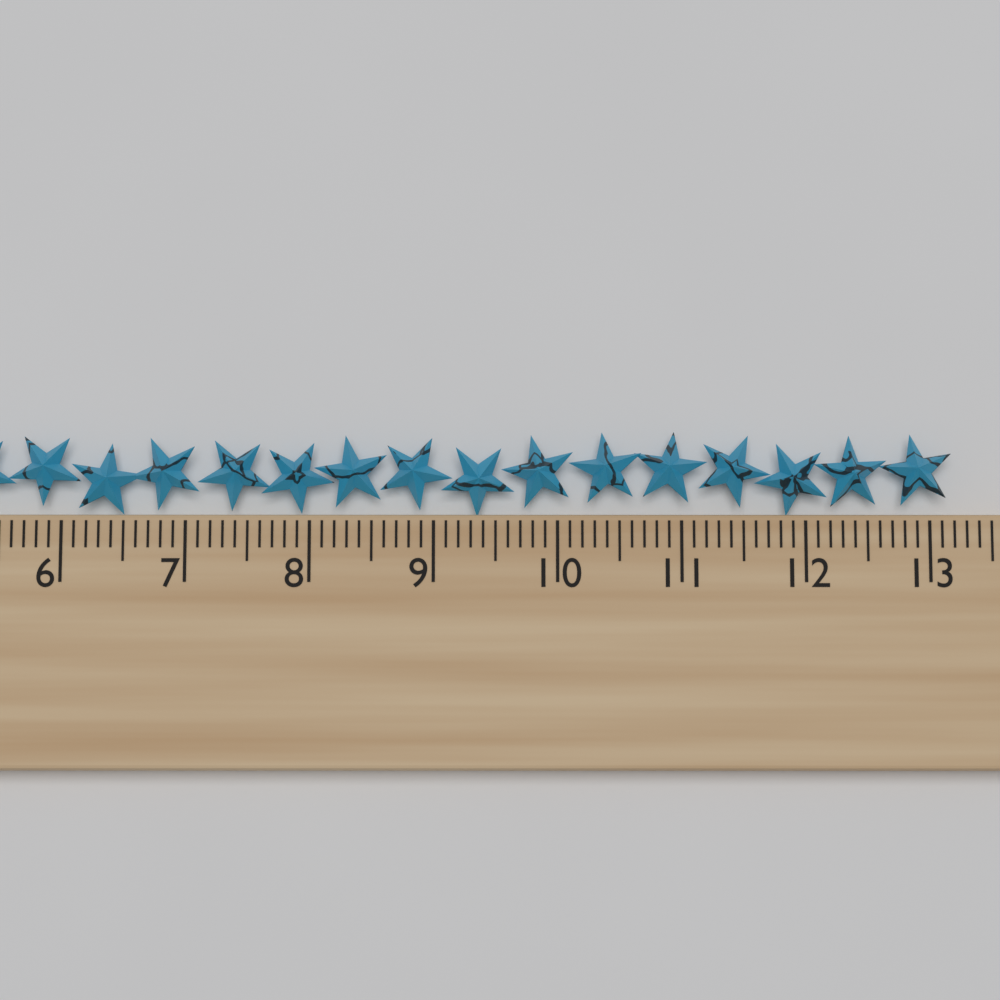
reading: 13.2 cm
